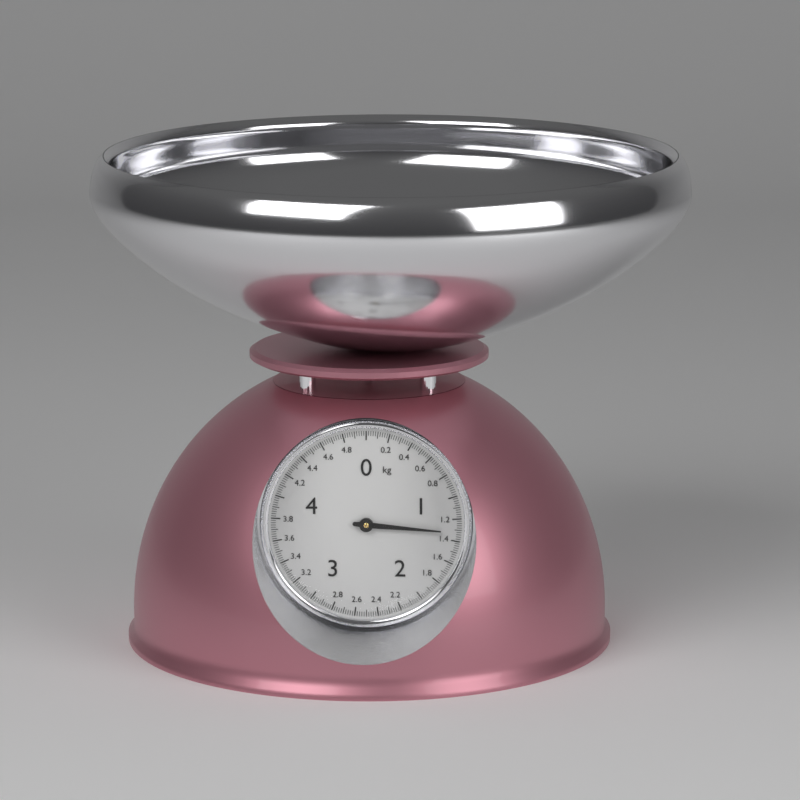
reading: 1.32 kg
